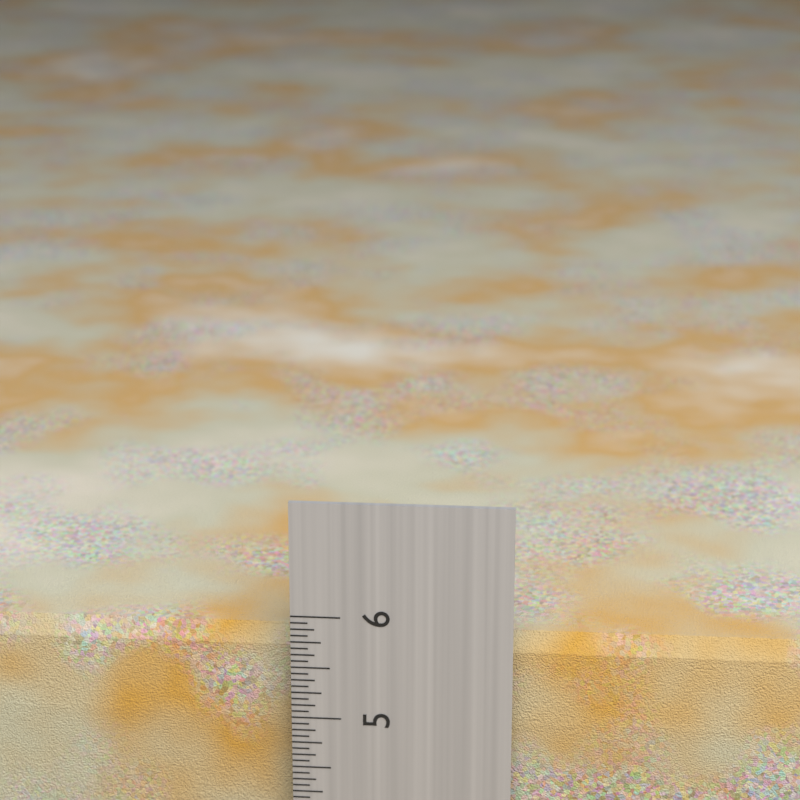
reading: 5.7500 in
